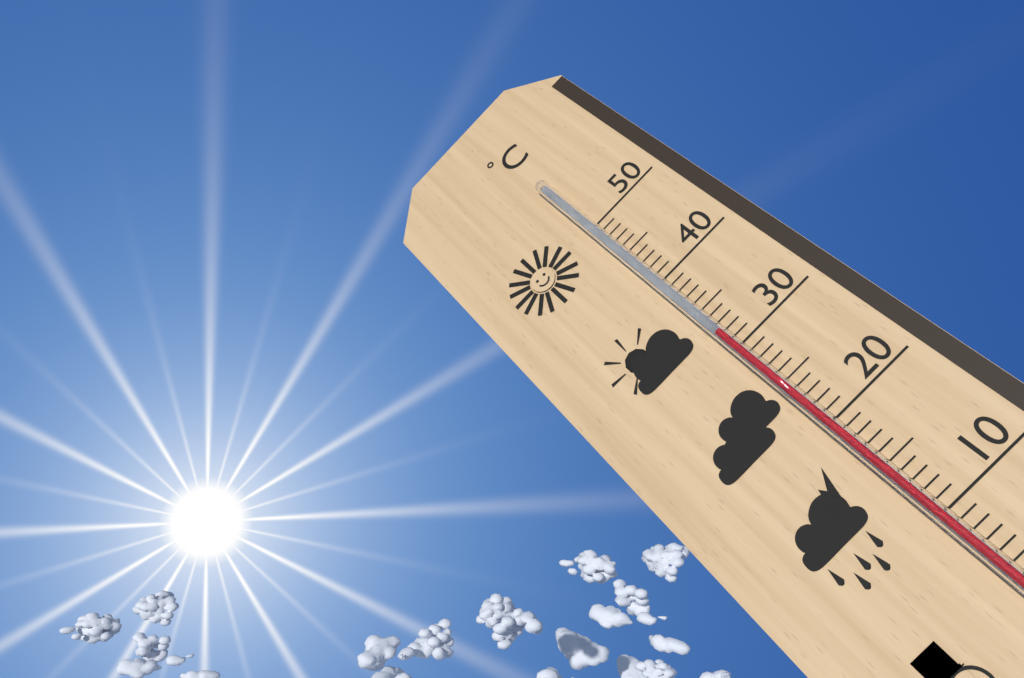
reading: 32 °C
